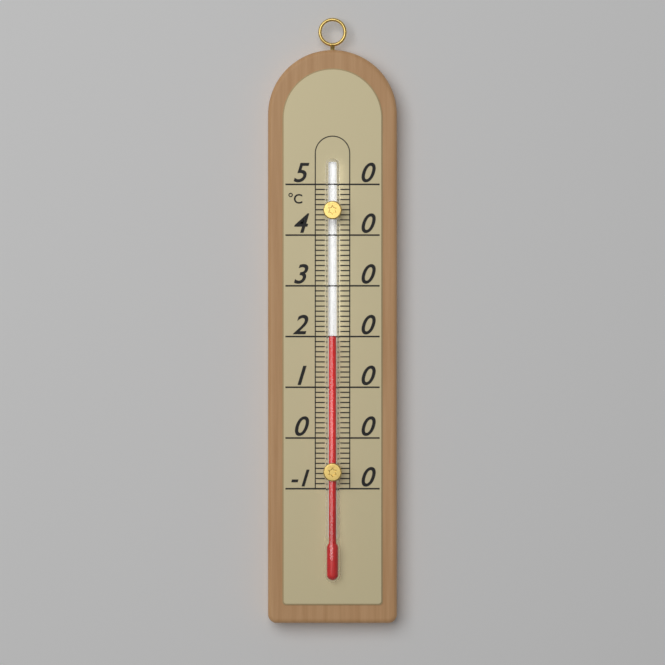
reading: 20 °C
